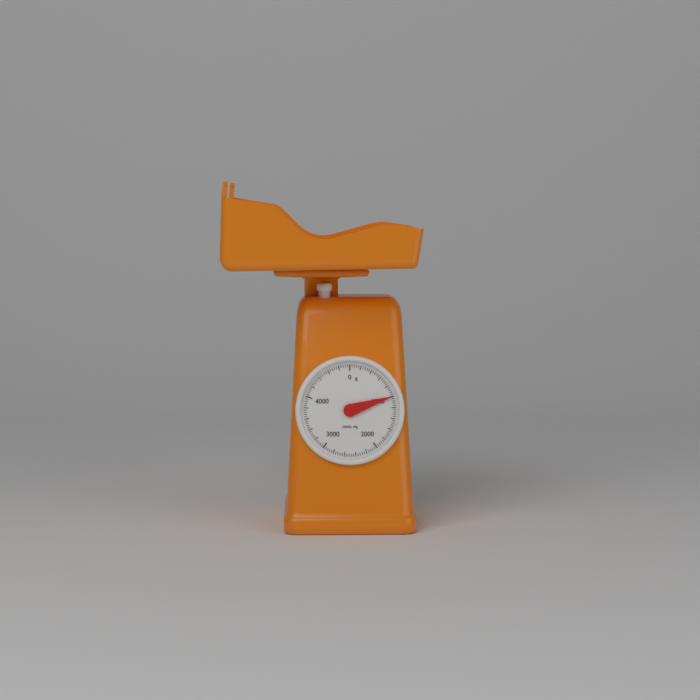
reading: 1000 g
